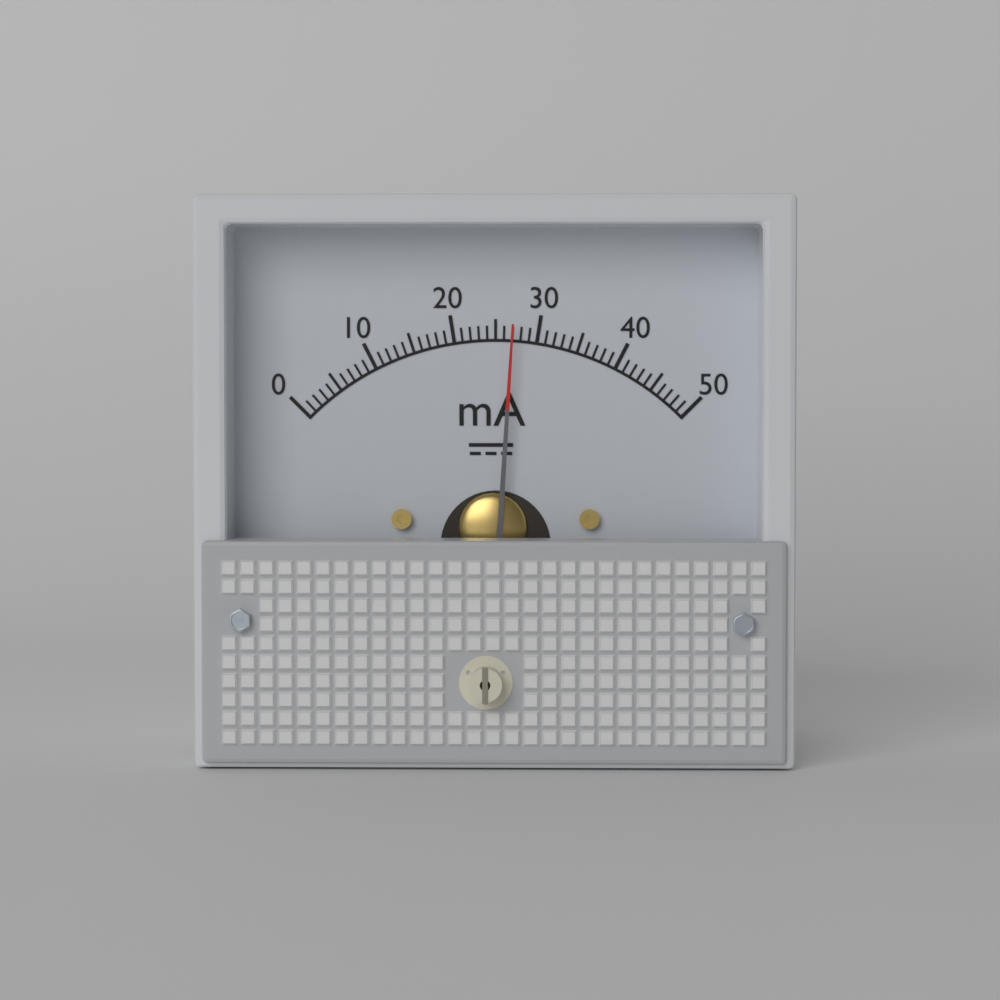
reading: 27 mA
